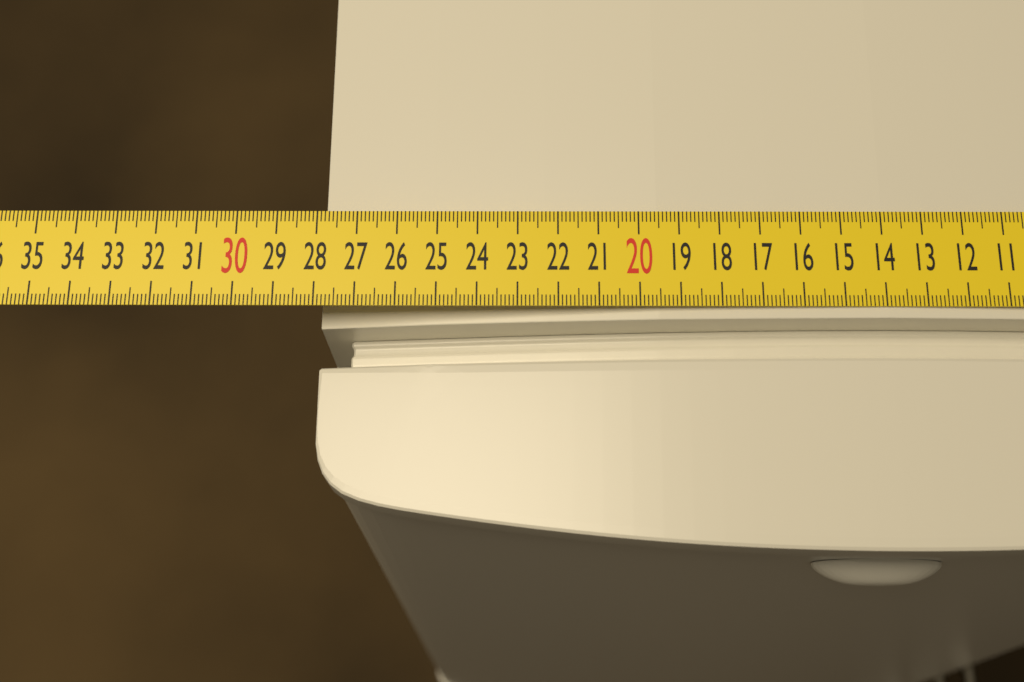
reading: 27.9 cm
